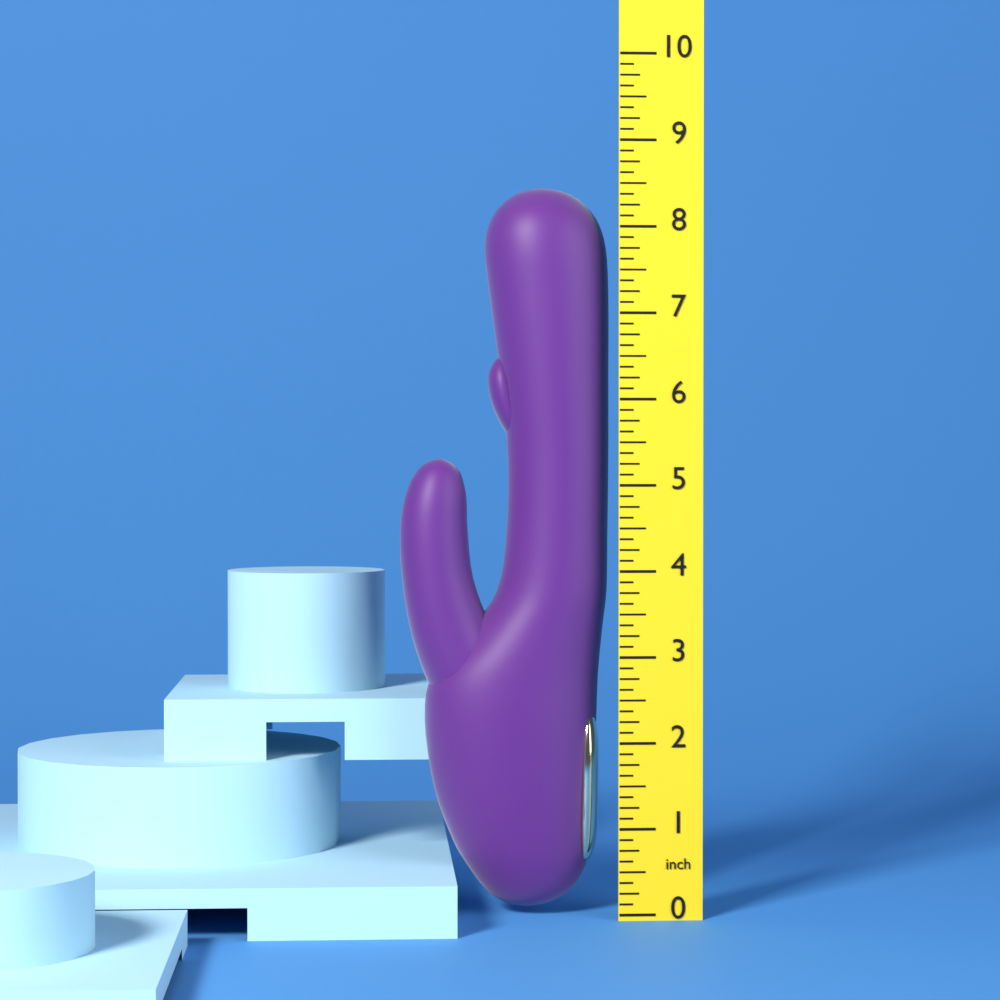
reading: 8.500 inch
